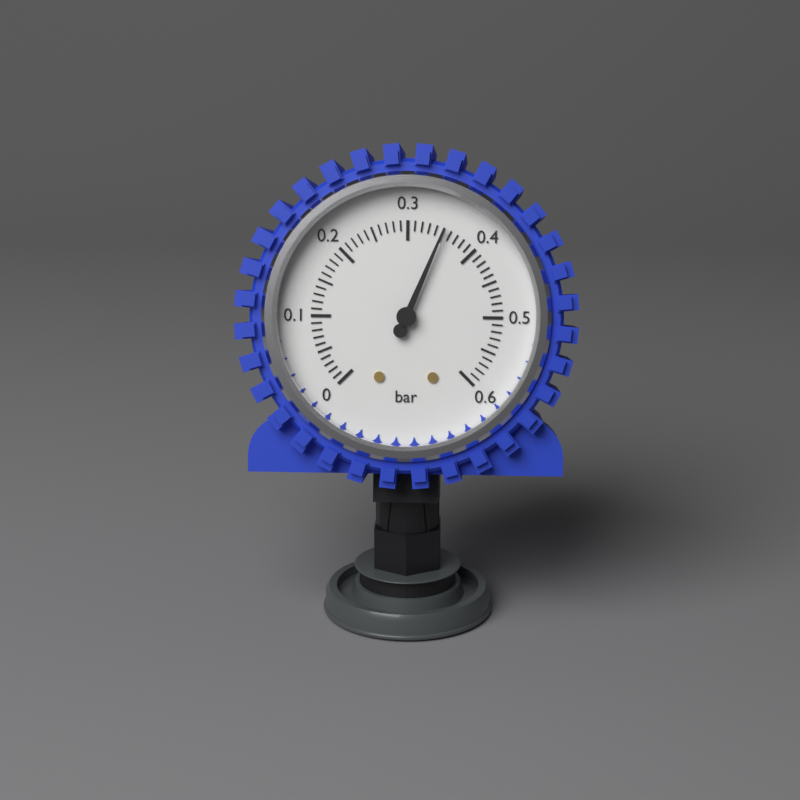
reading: 0.35 bar
